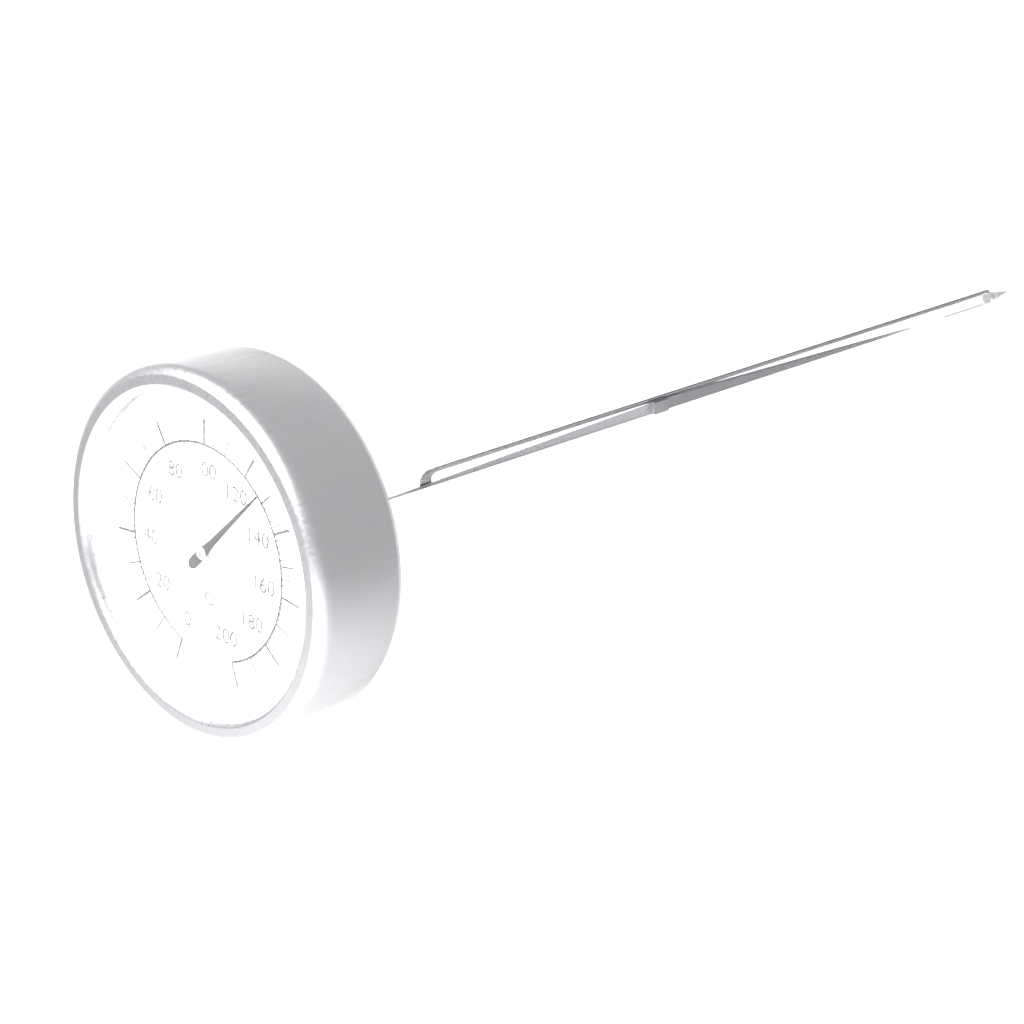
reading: 128 °C
